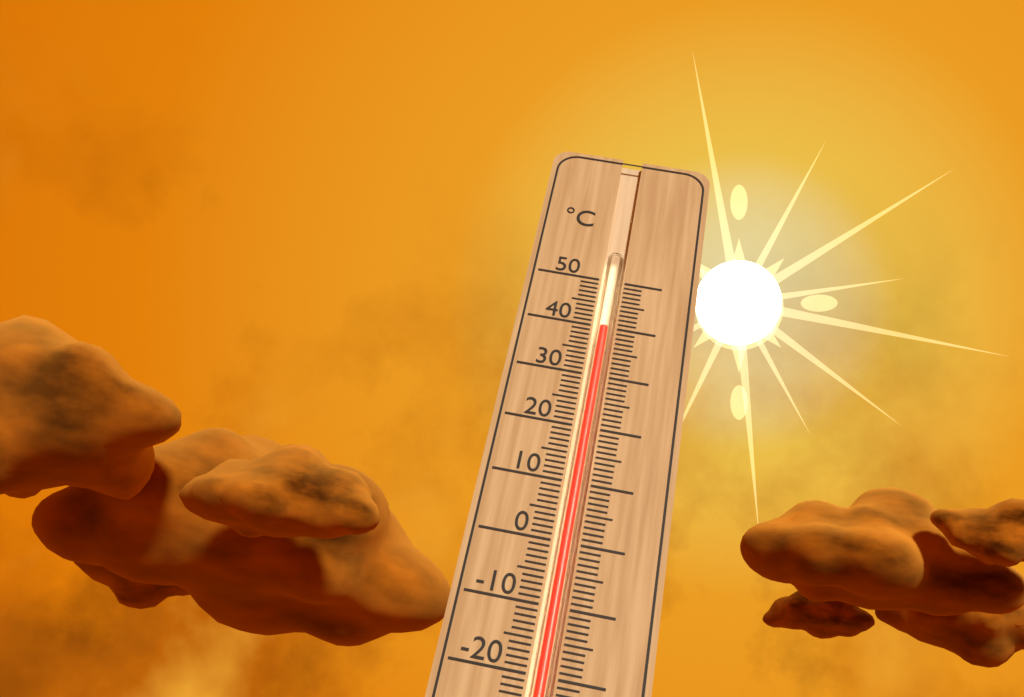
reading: 40 °C
